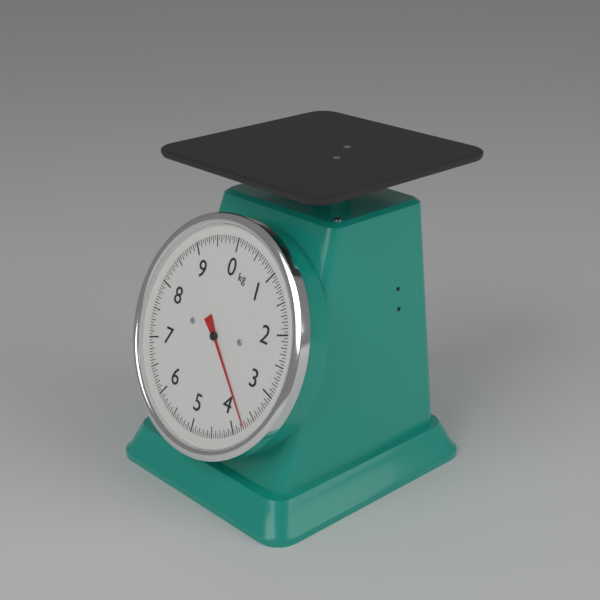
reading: 3.75 kg
